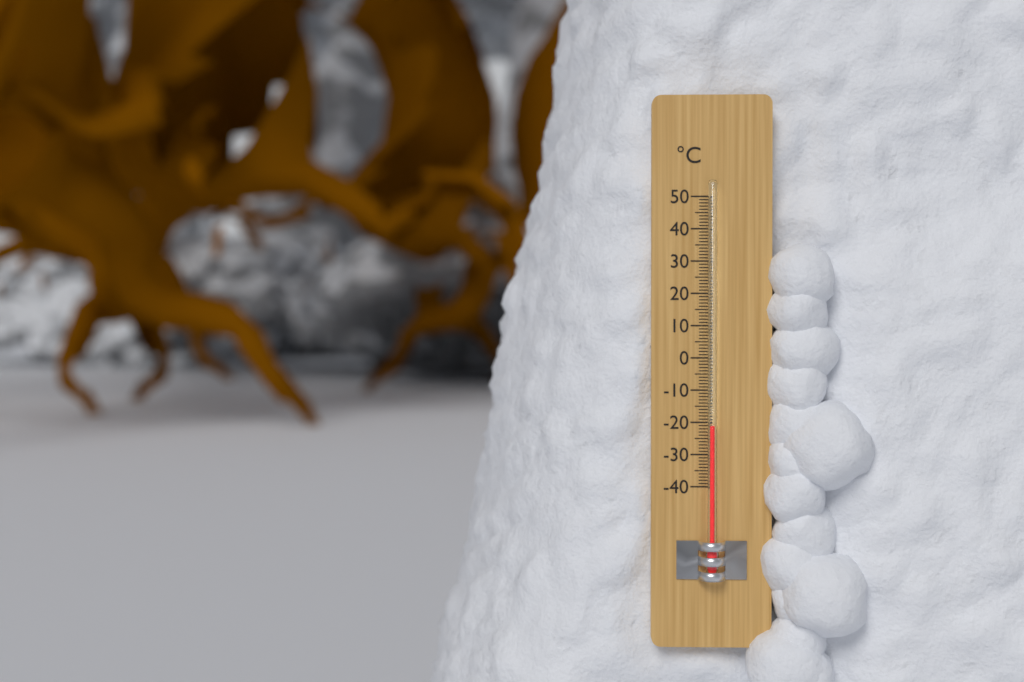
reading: -21 °C
